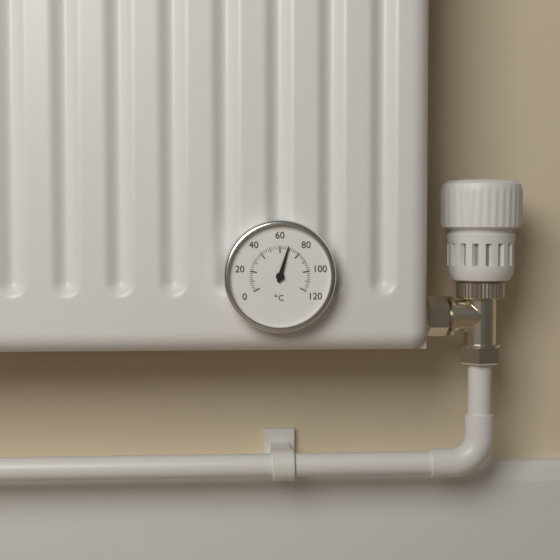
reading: 68 °C
